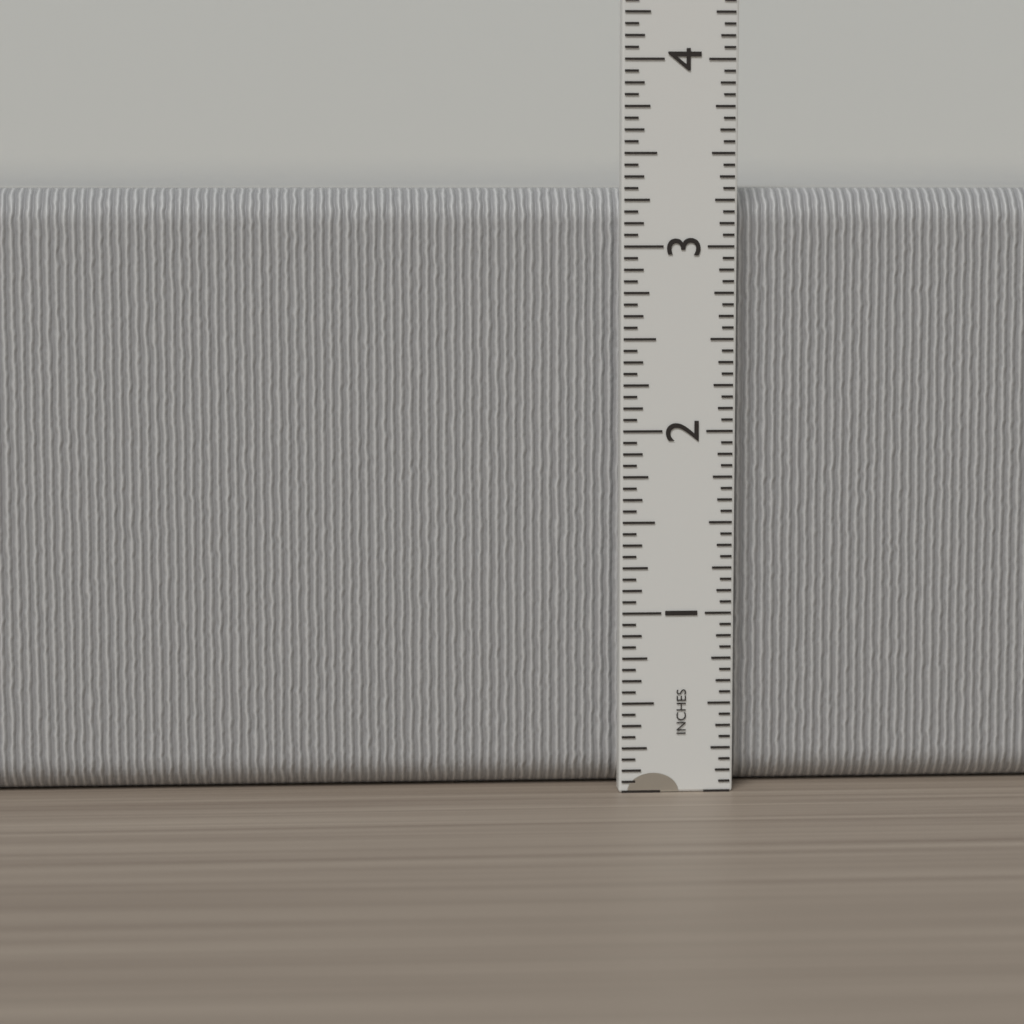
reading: 3.3125 in
